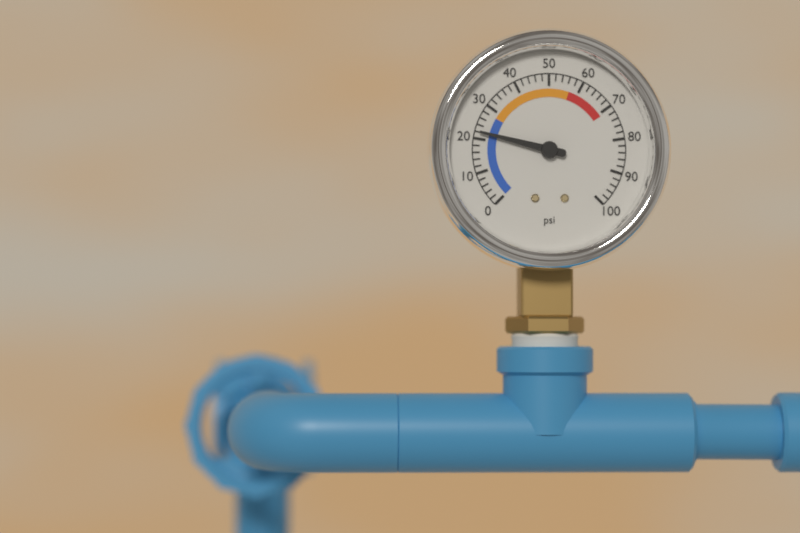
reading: 22 psi
